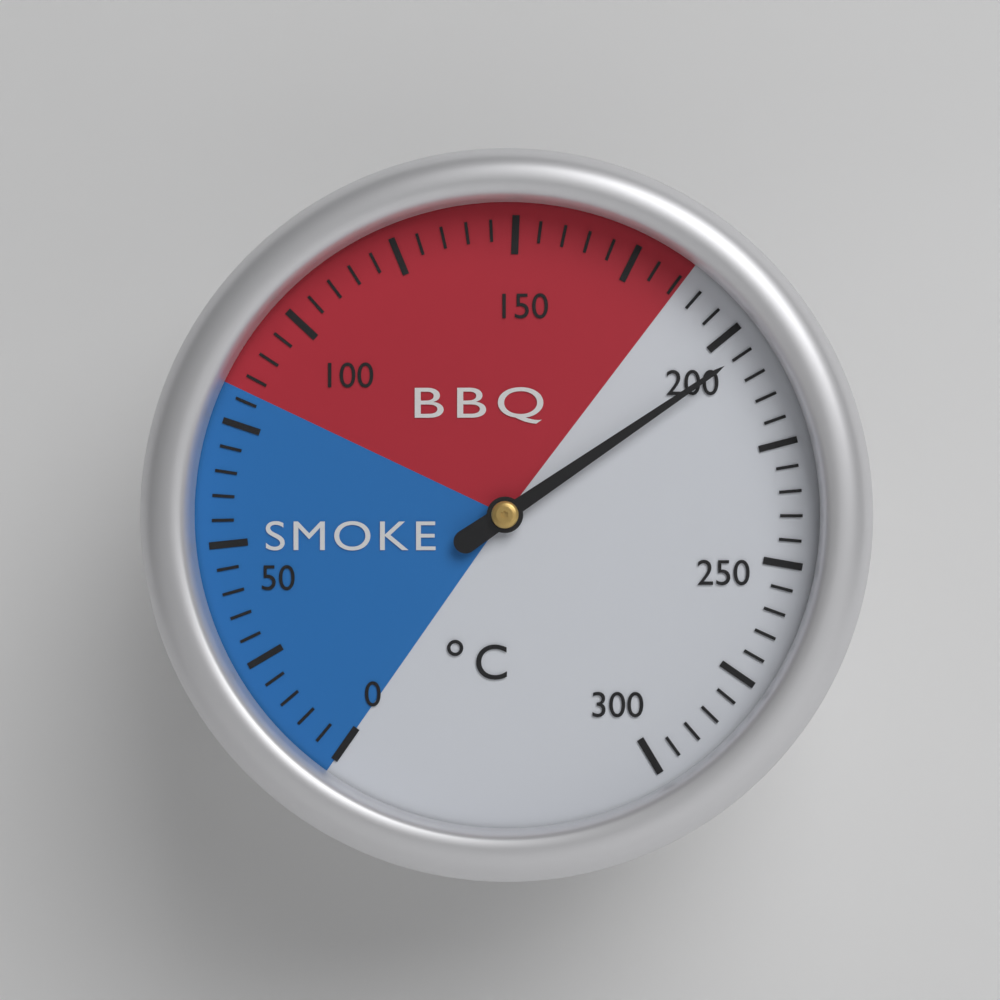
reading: 205 °C
